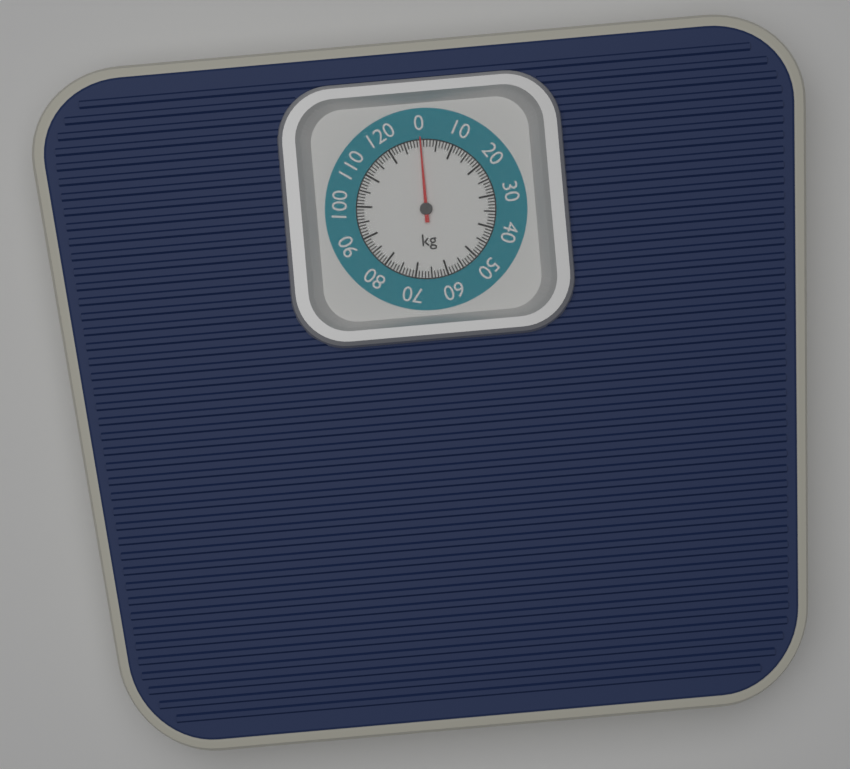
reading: 0 kg
